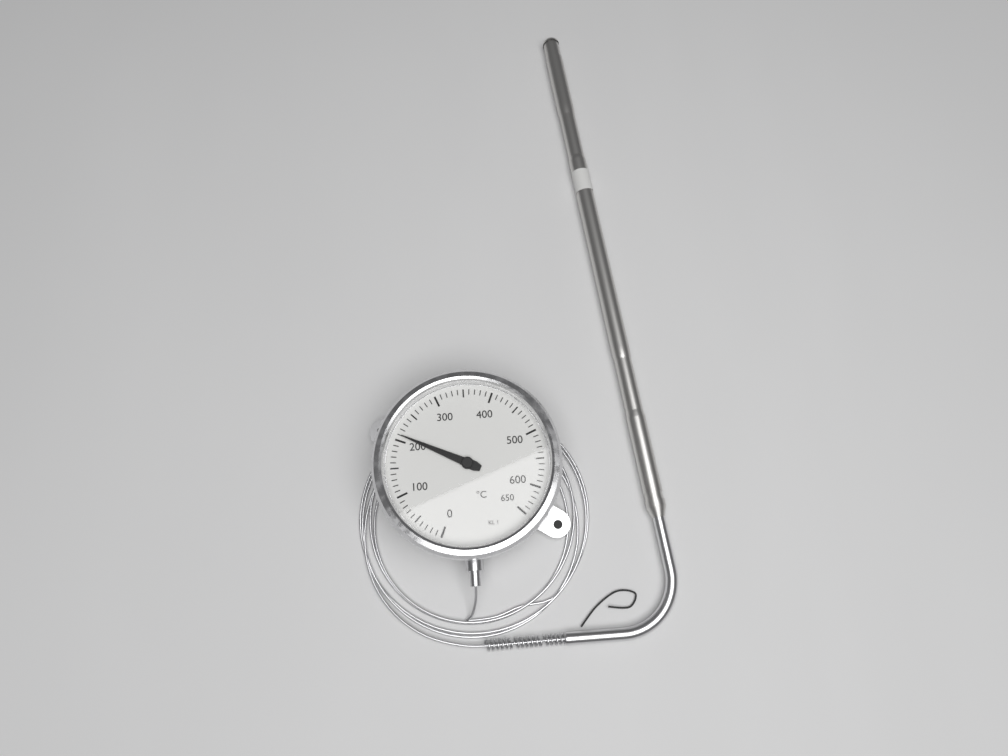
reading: 210 °C
